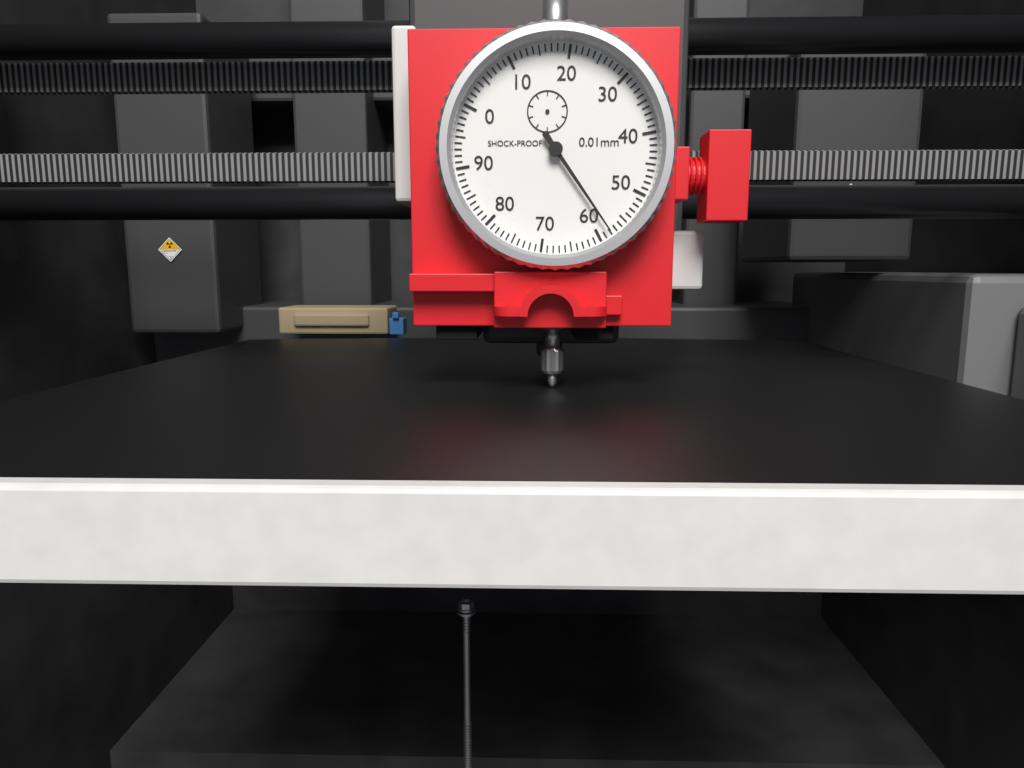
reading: 58 0.01mm
